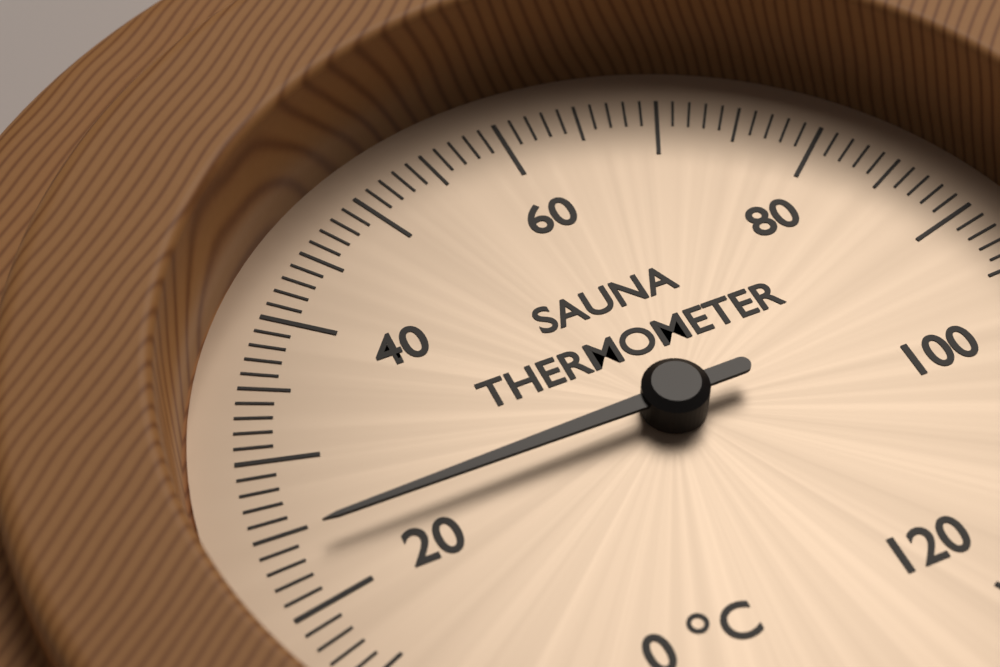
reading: 24 °C
